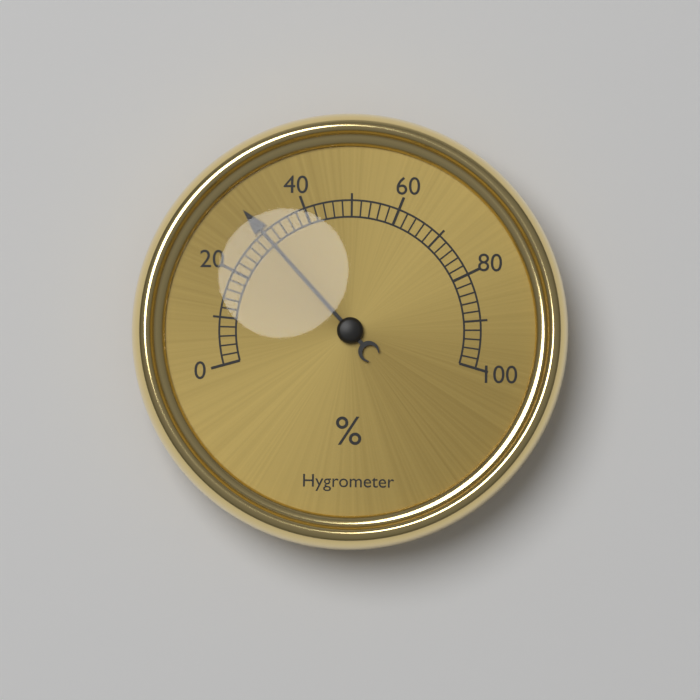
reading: 30 %
